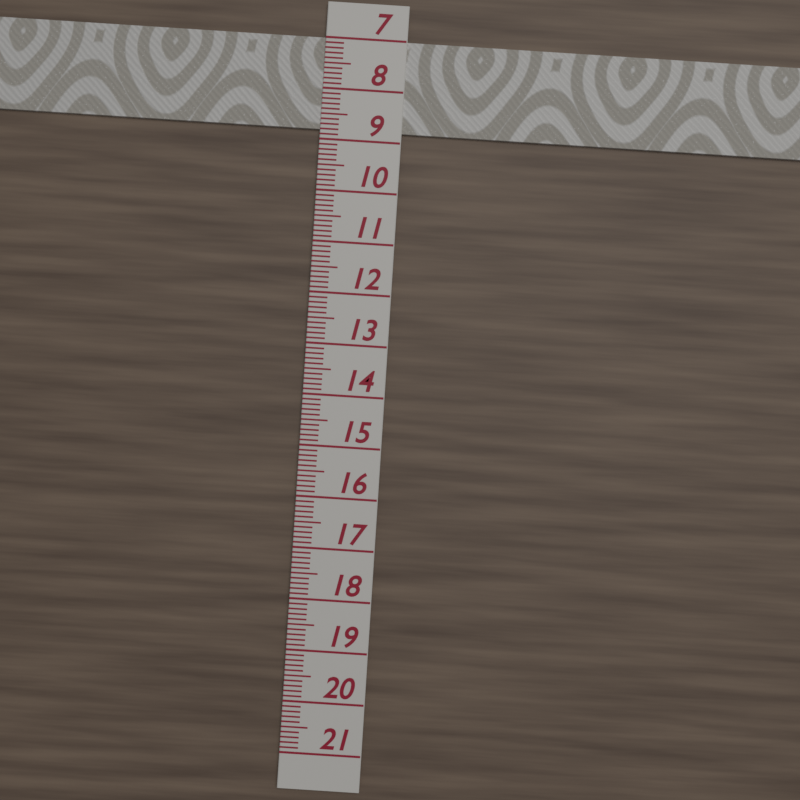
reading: 8.8 (no unit)
